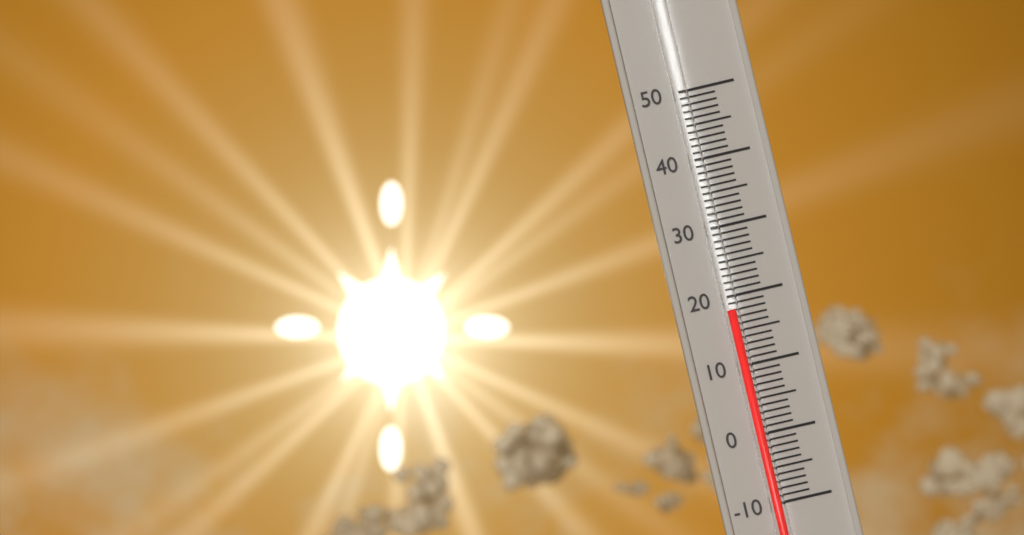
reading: 18 (no unit)
